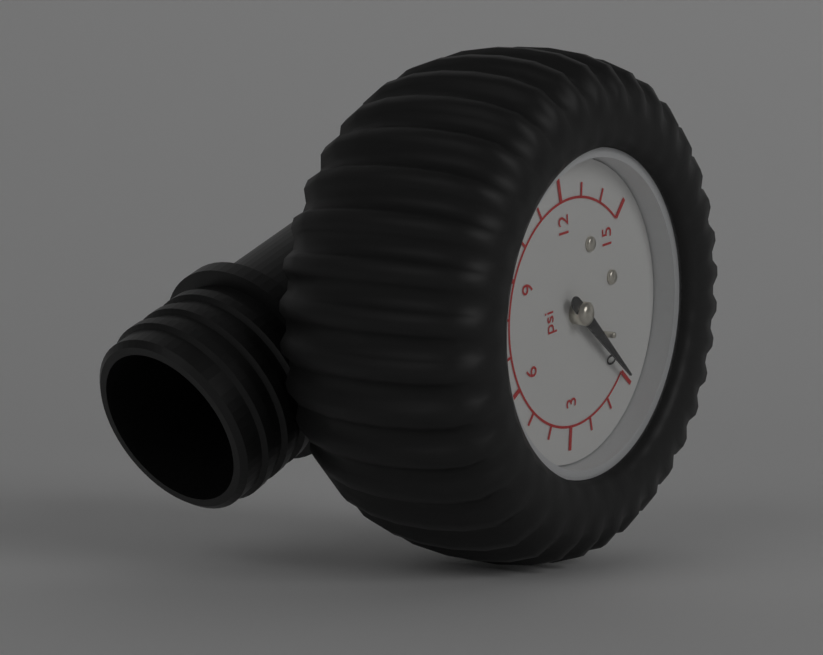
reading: 0 psi
